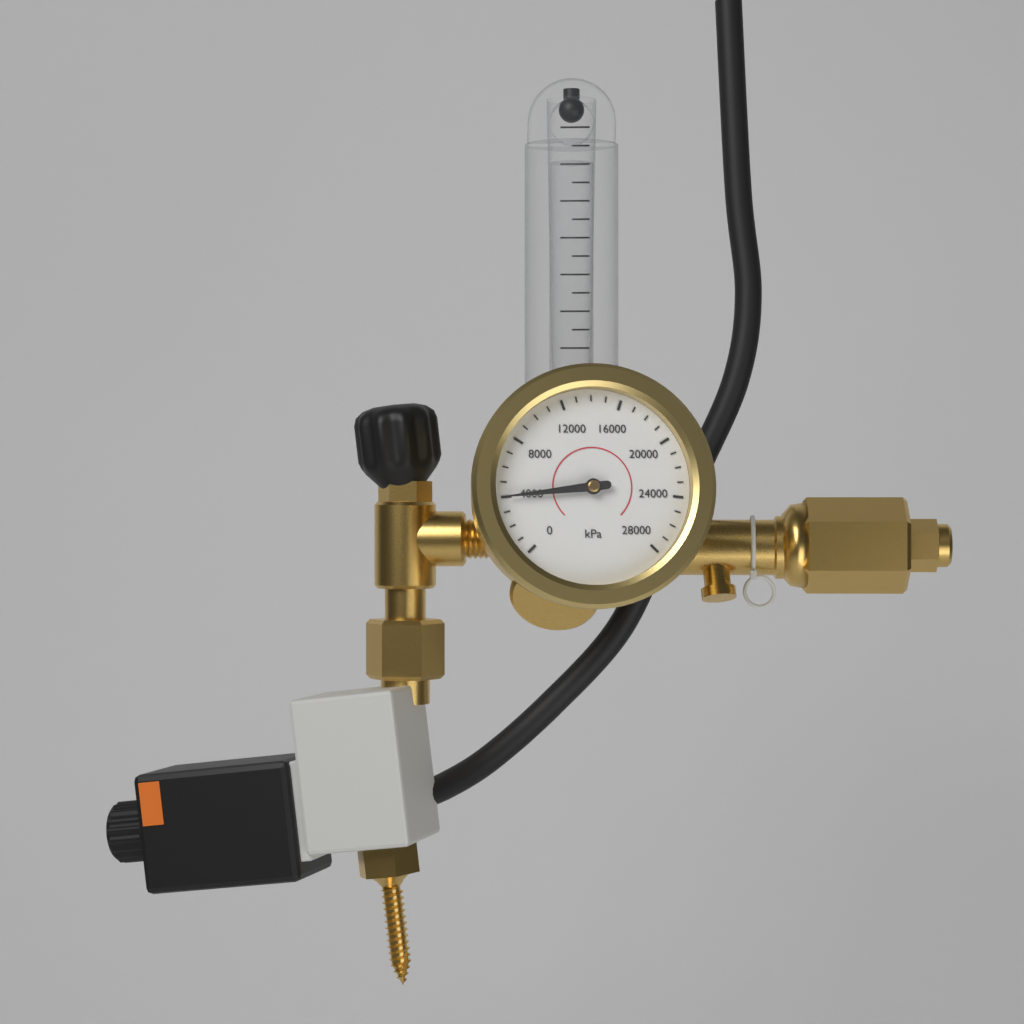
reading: 4000 kPa
